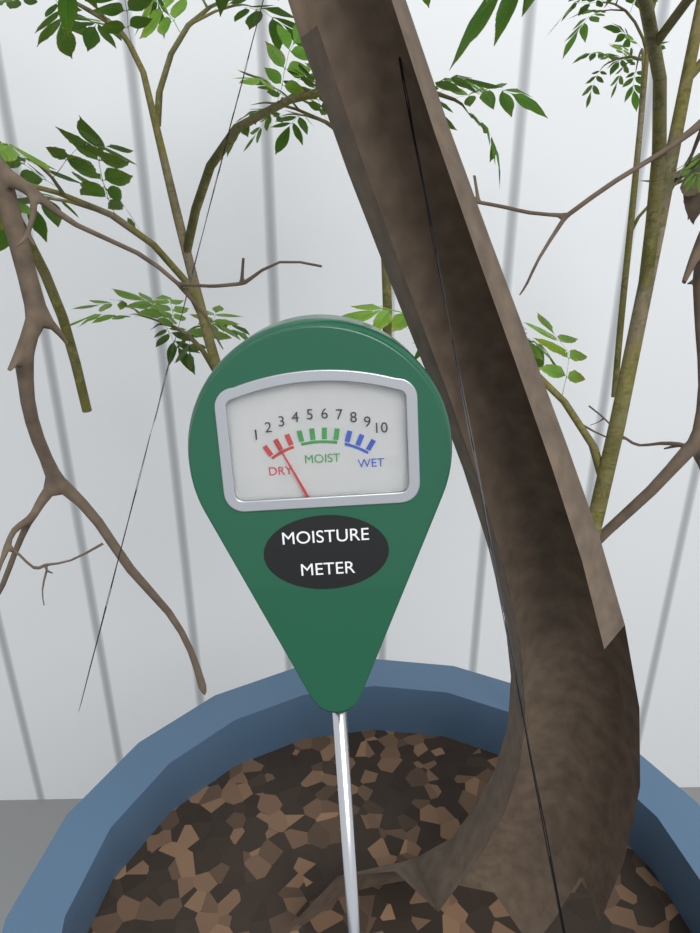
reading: 2 (no unit)
